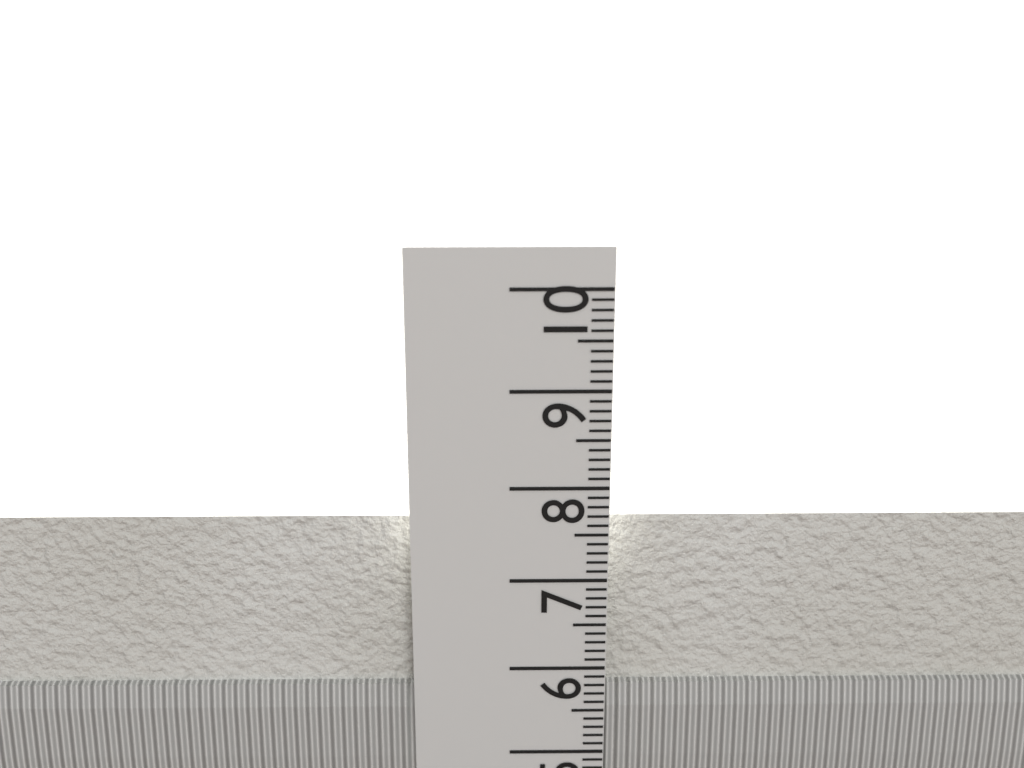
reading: 7.6 cm
